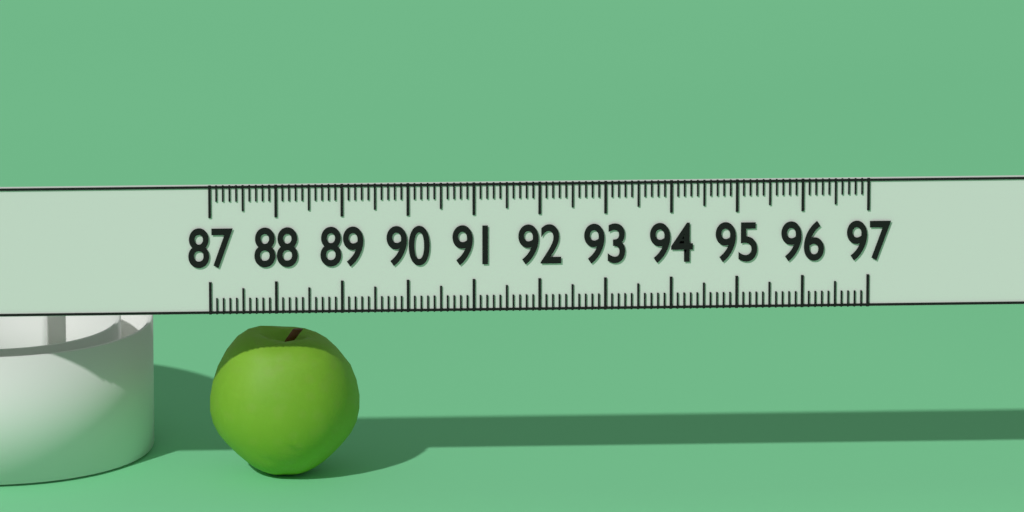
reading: 89.3 (no unit)
